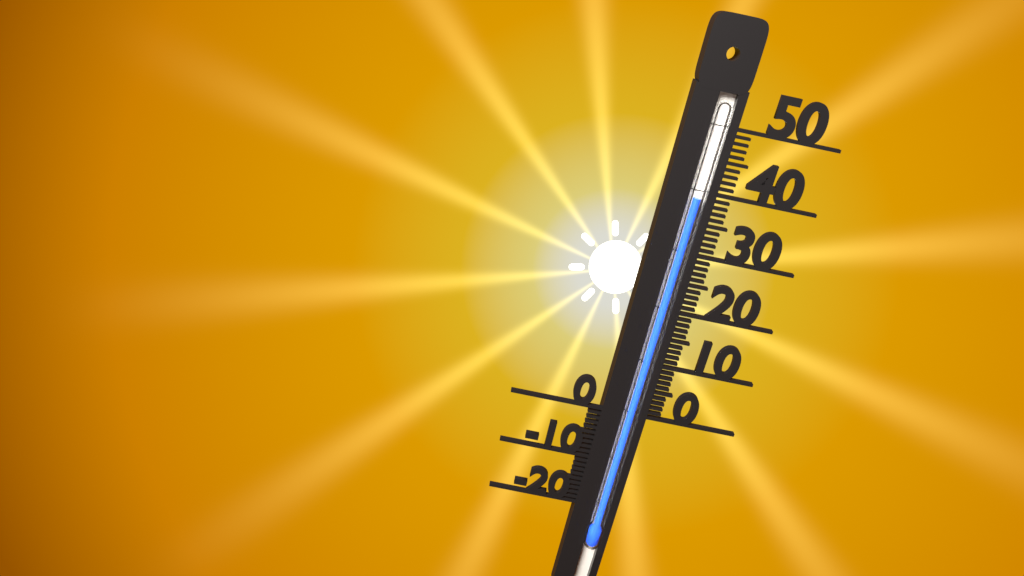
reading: 39 (no unit)
